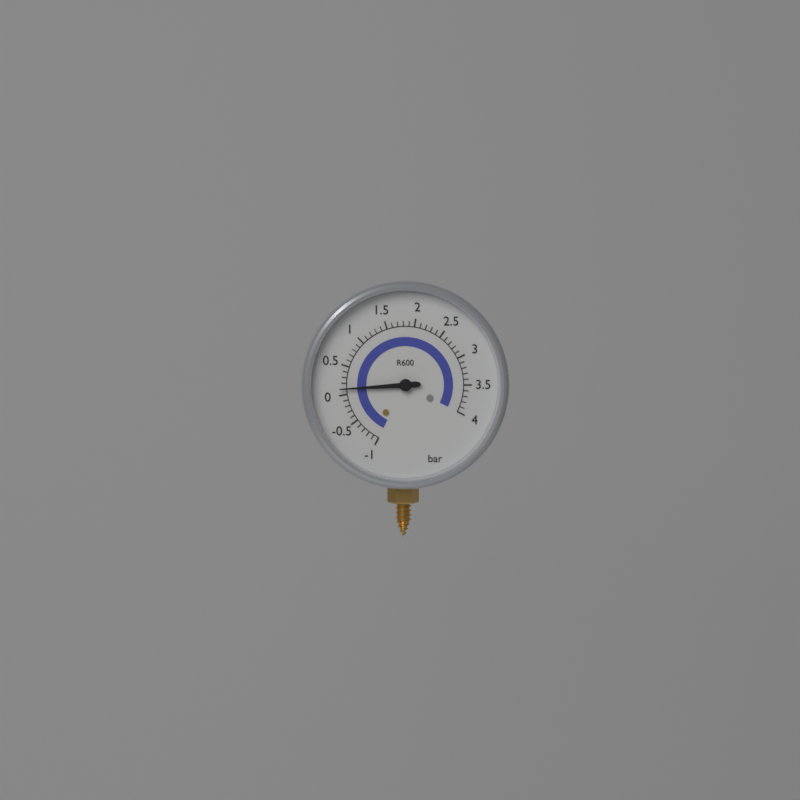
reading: 0.1 bar
